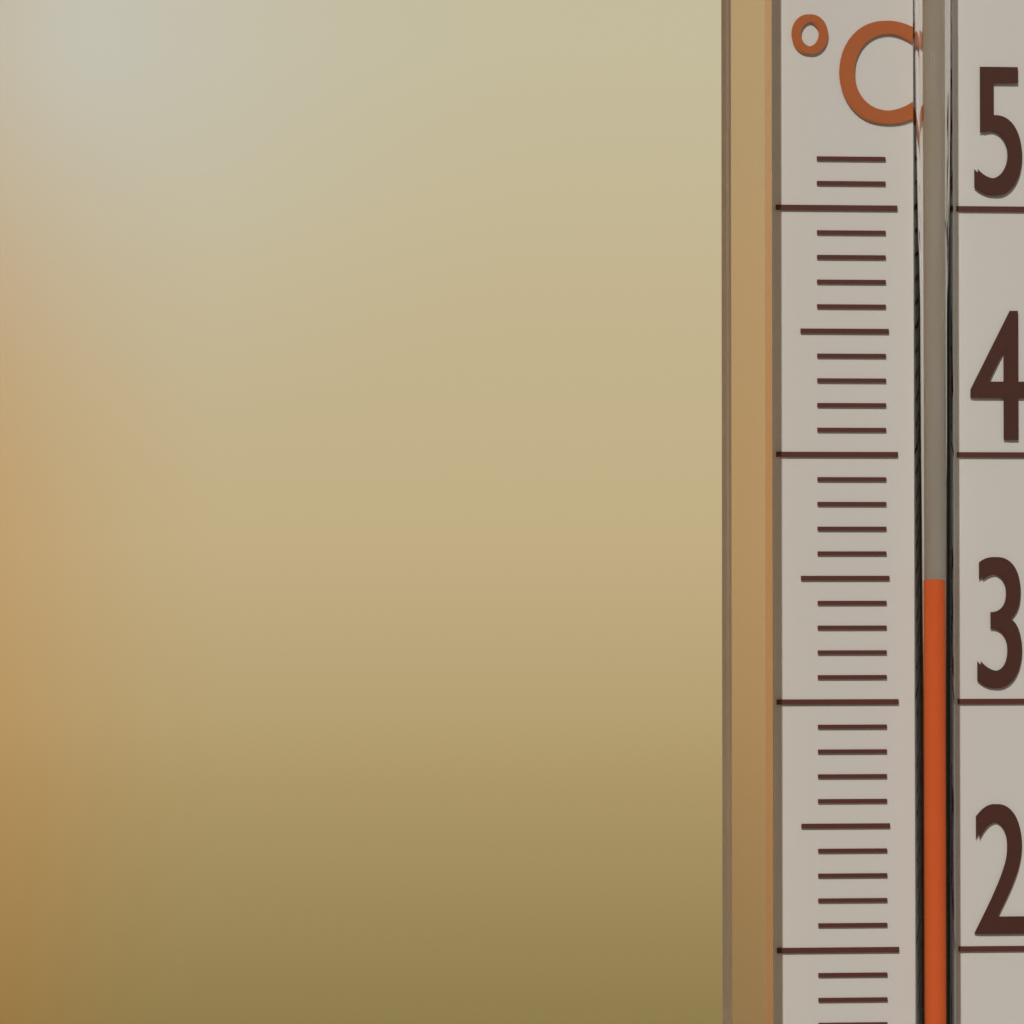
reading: 35 °C
